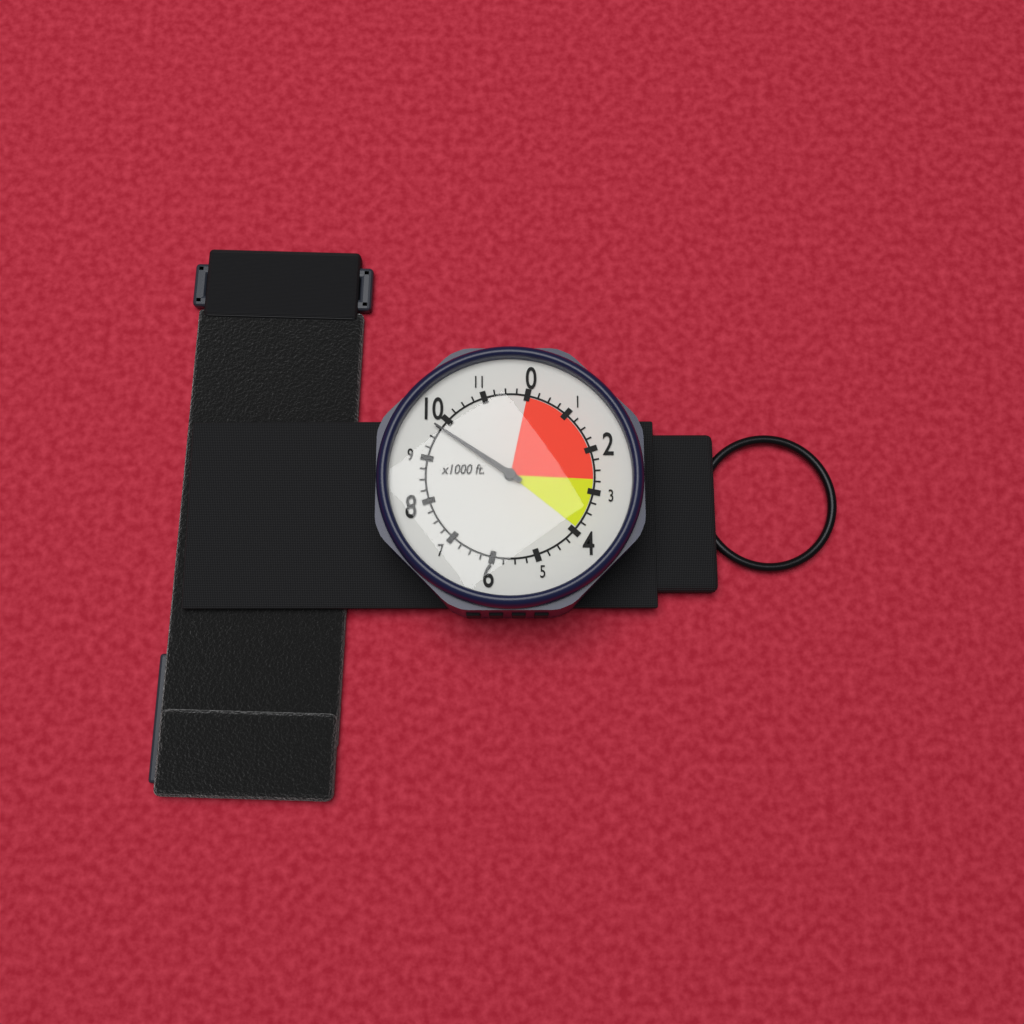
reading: 9750 ft
